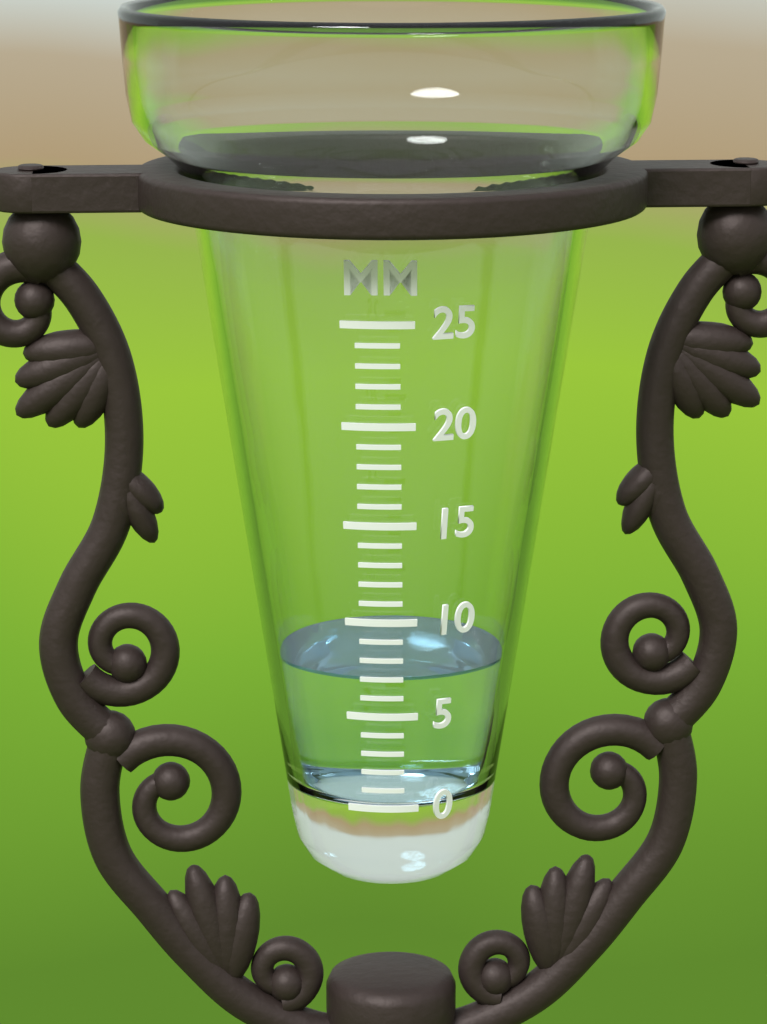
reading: 7 mm
